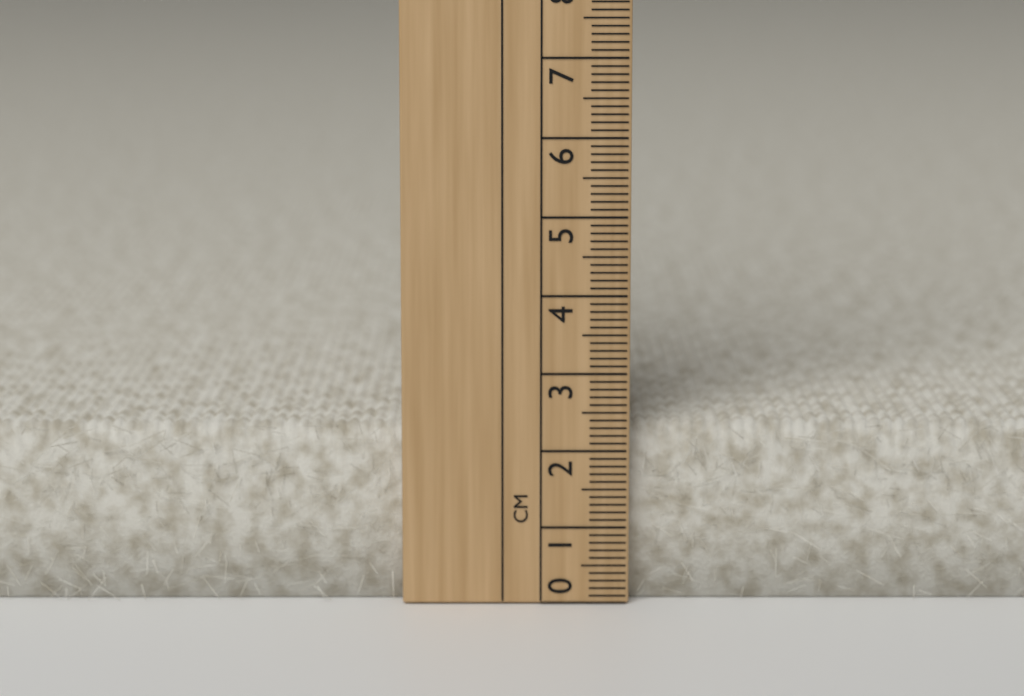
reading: 2.3 cm
